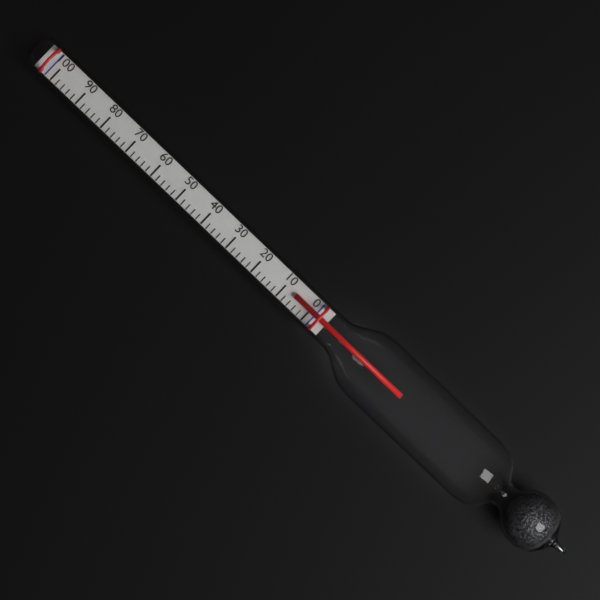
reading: 6 (no unit)
